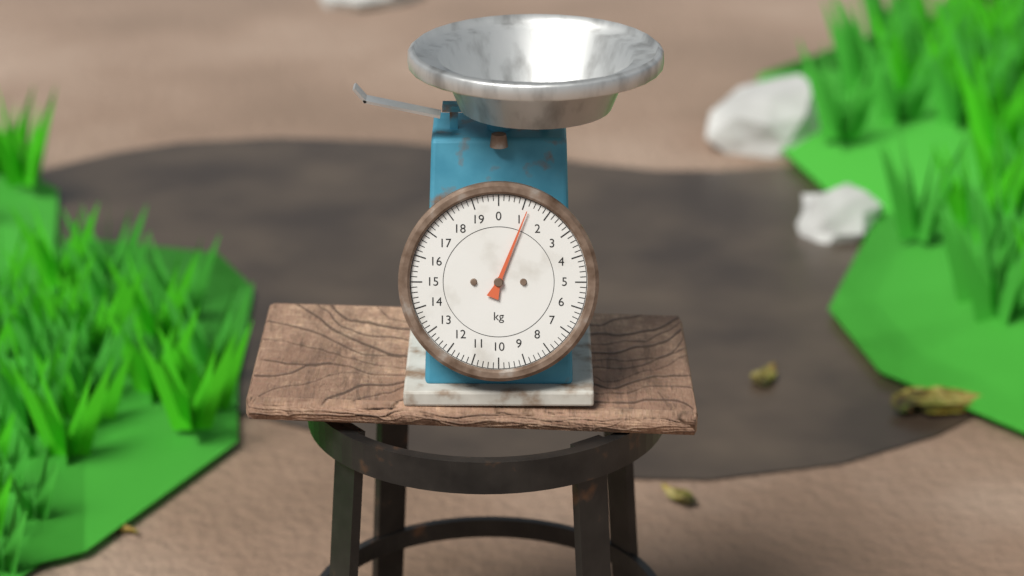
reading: 1.2 kg
